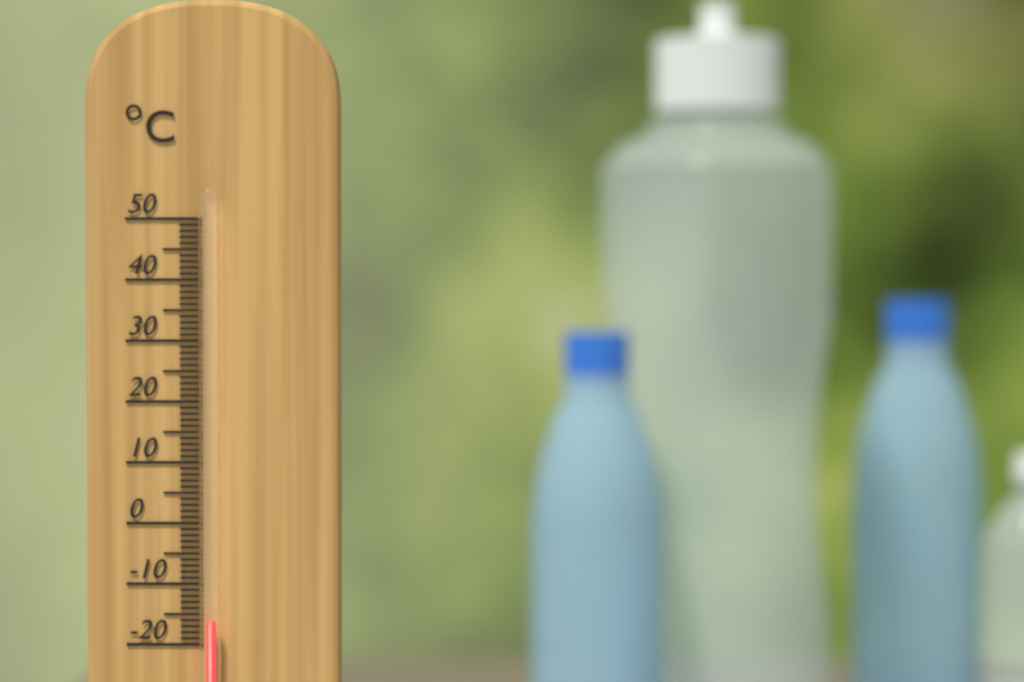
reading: -16 °C
